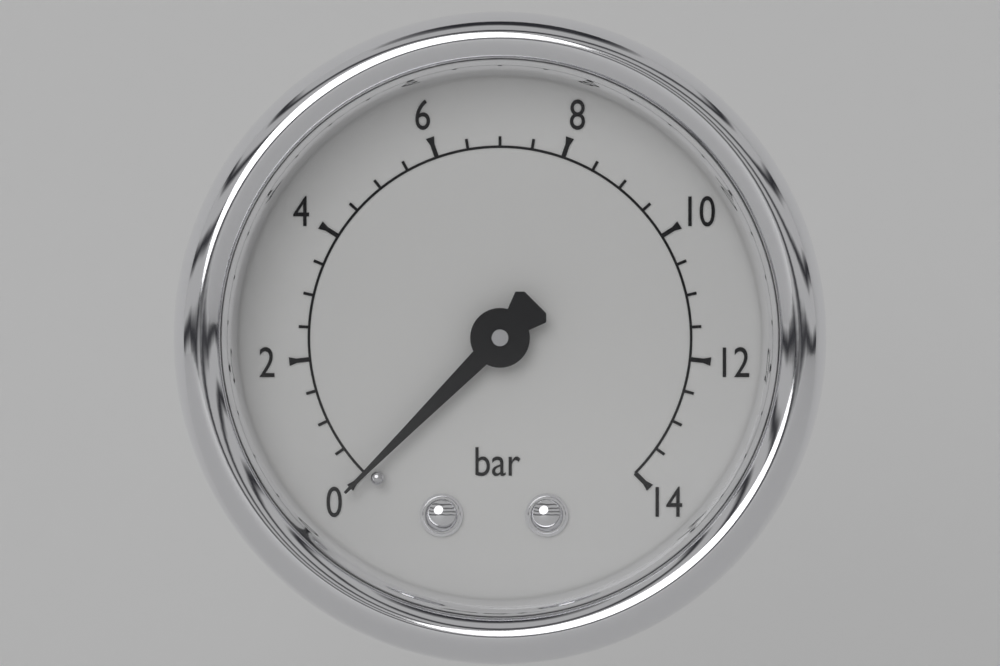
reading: 0.0 bar
